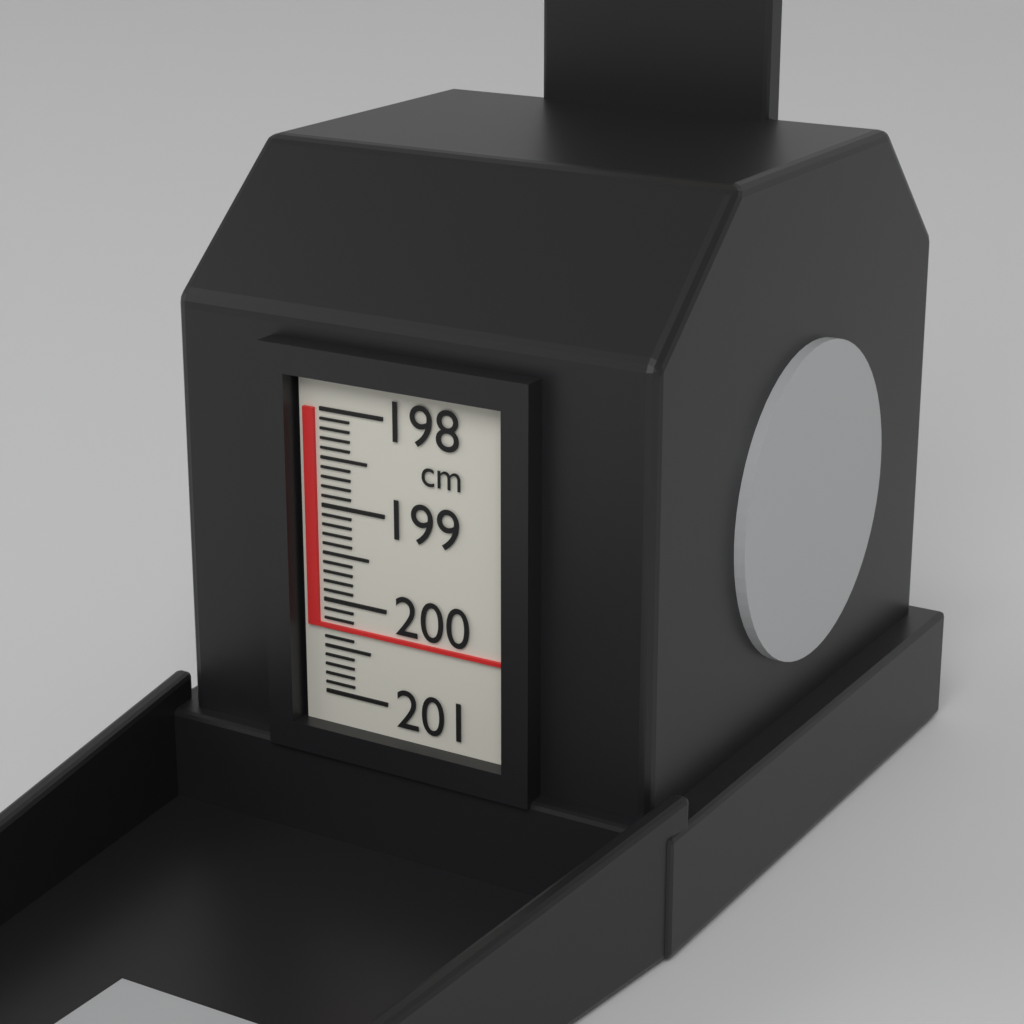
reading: 200.3 cm
